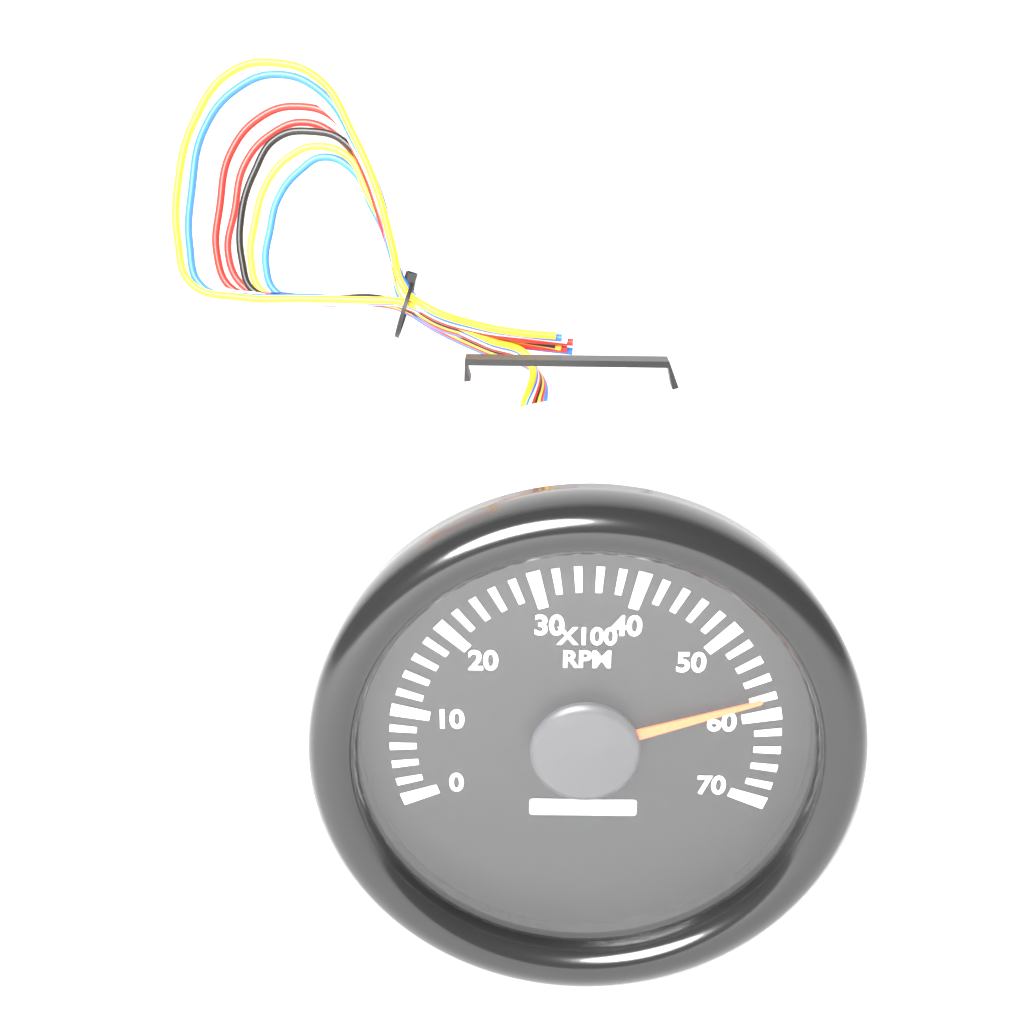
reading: 58 x100 RPM
